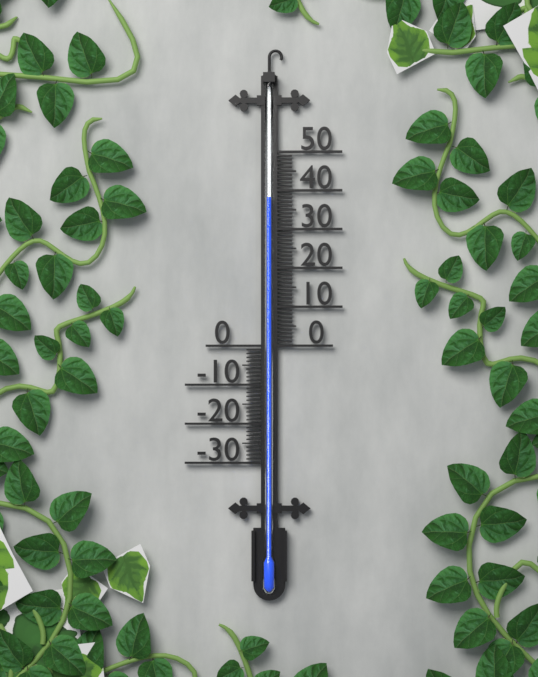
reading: 38 (no unit)
